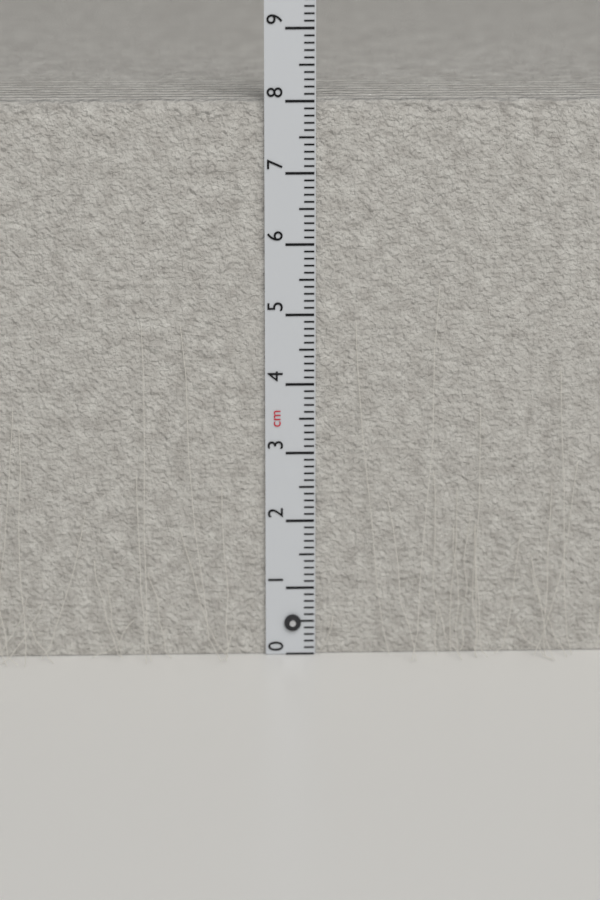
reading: 8.0 cm
